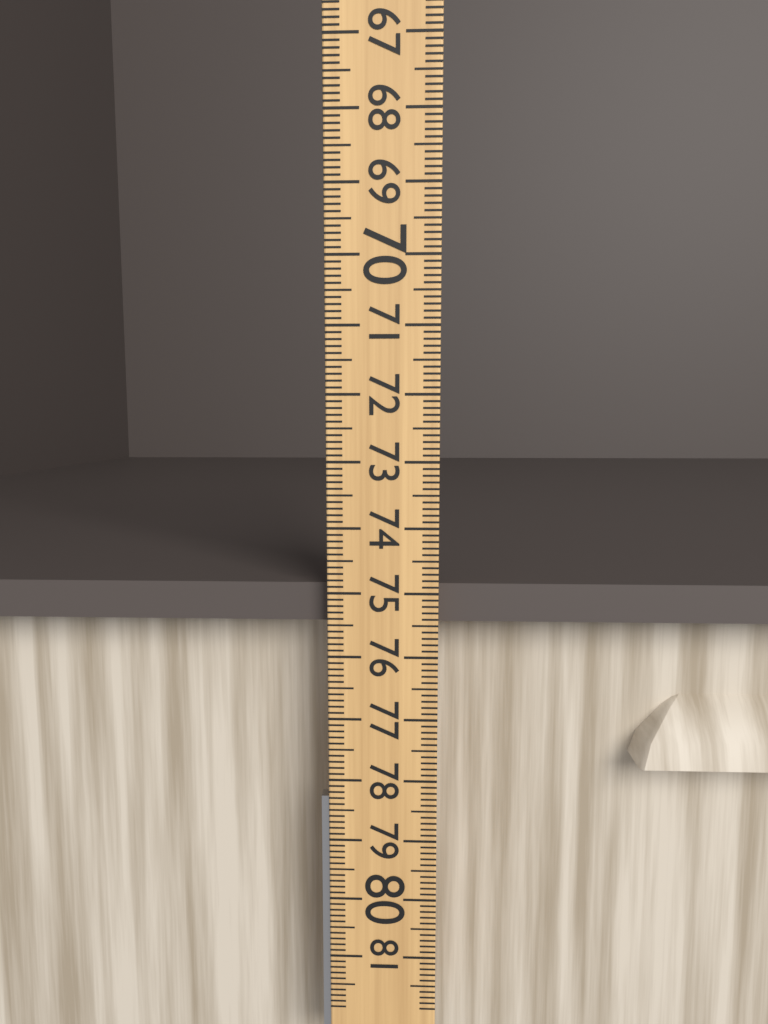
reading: 75.5 (no unit)
